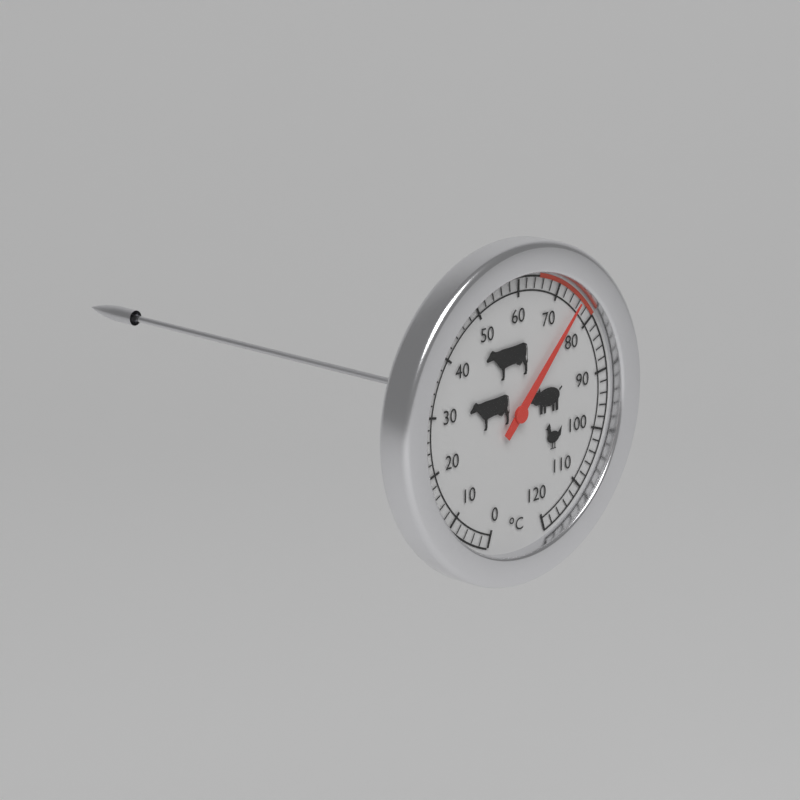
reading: 76 °C
